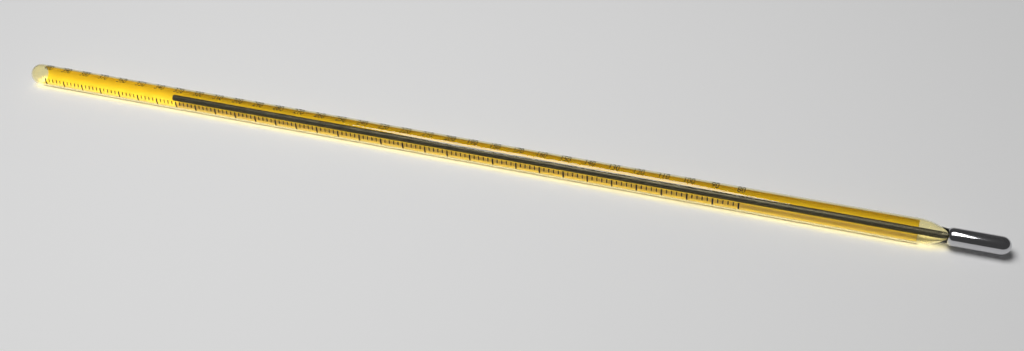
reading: 334 (no unit)
